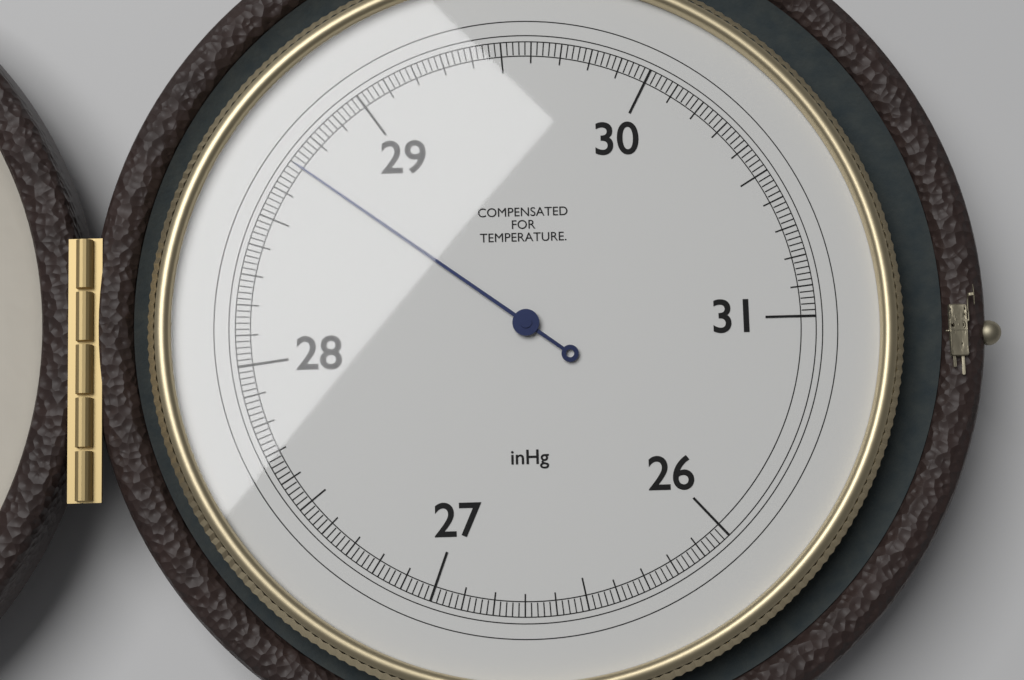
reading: 28.70 inHg
